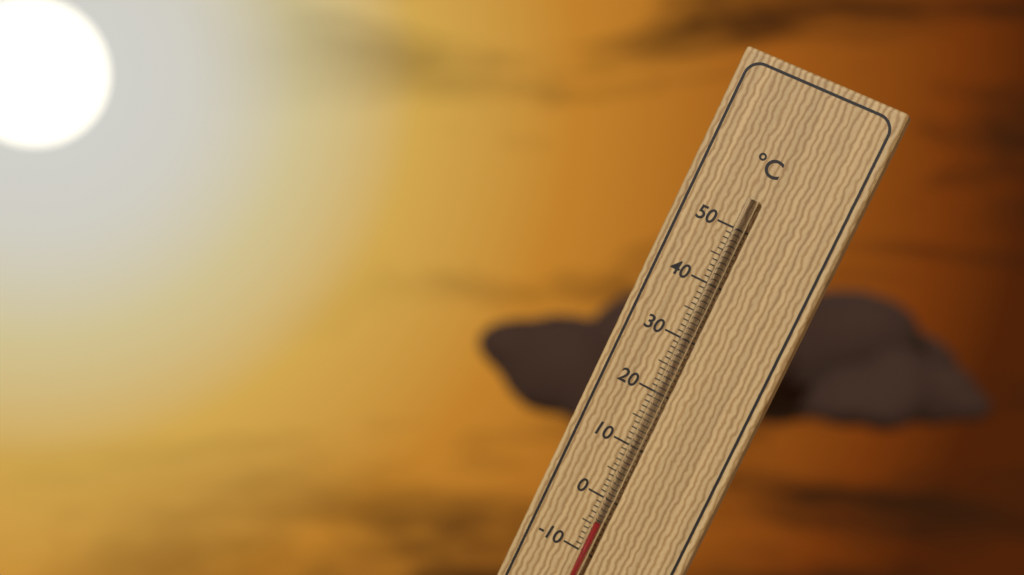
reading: -4 °C
